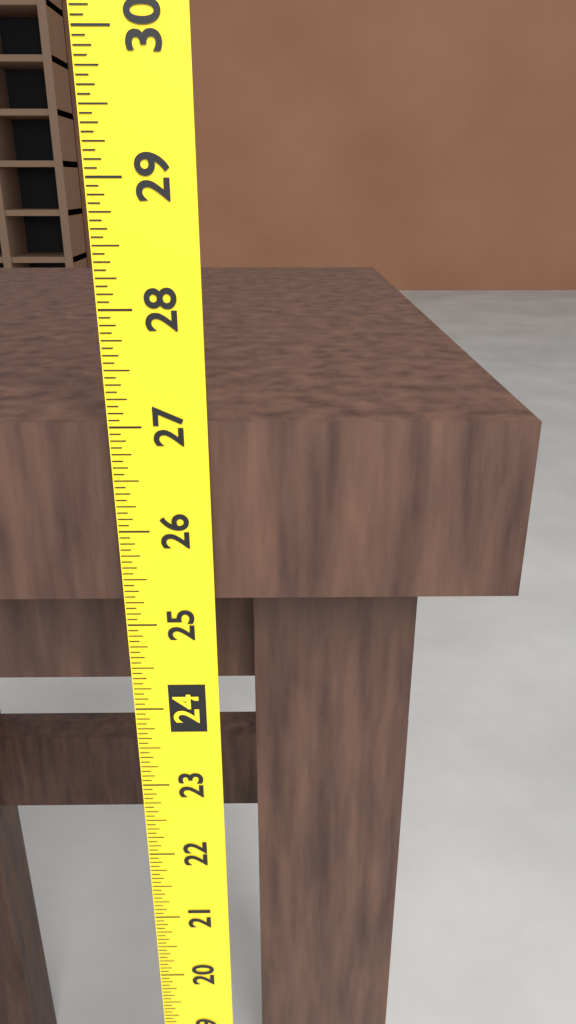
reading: 27.0000 (no unit)
